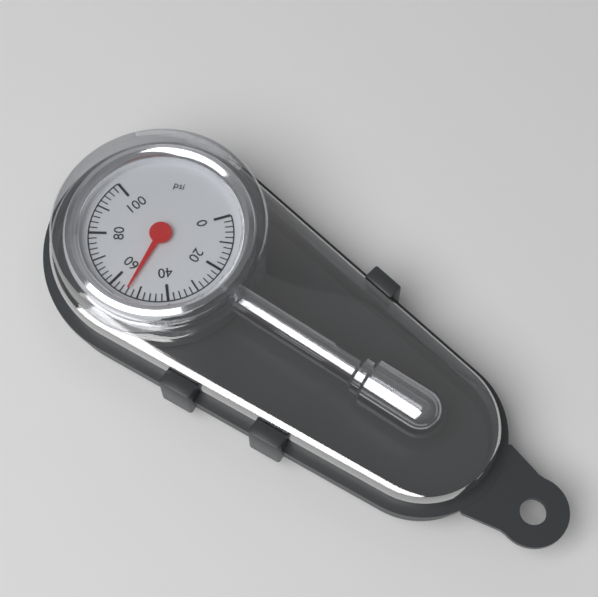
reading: 54 psi
